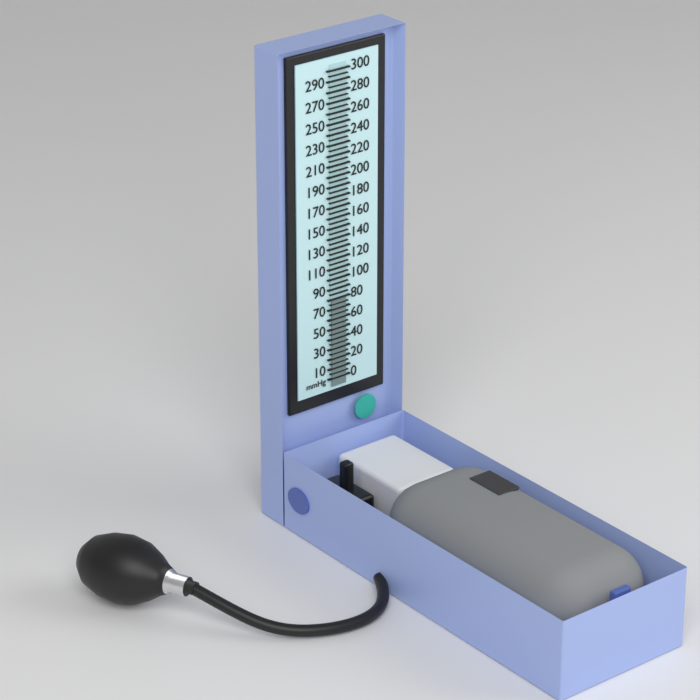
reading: 80 mmHg
